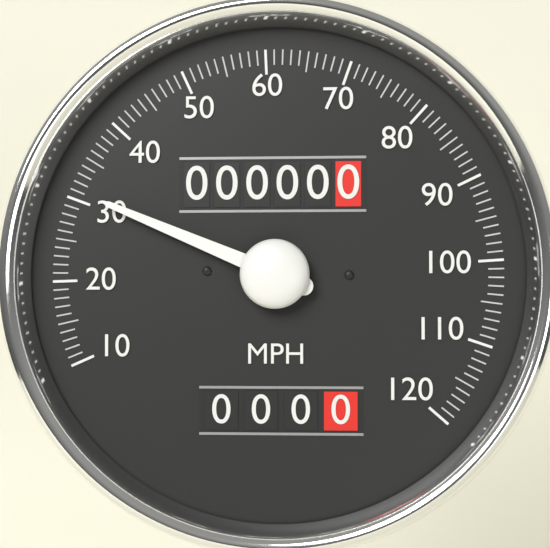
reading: 31 MPH
